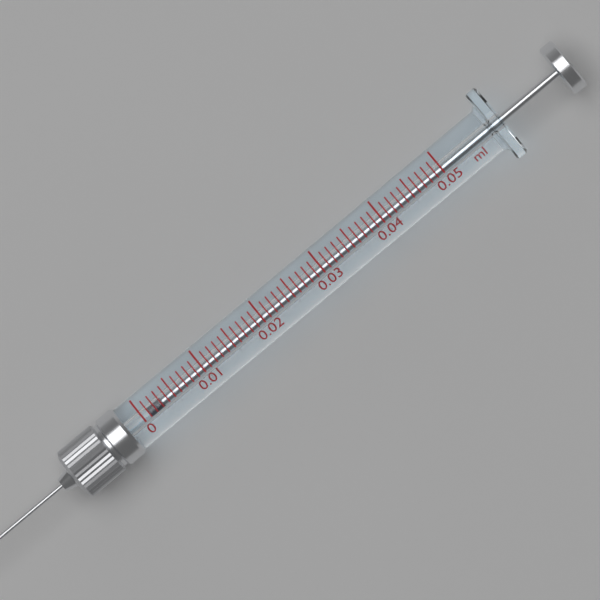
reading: 0.001 ml
